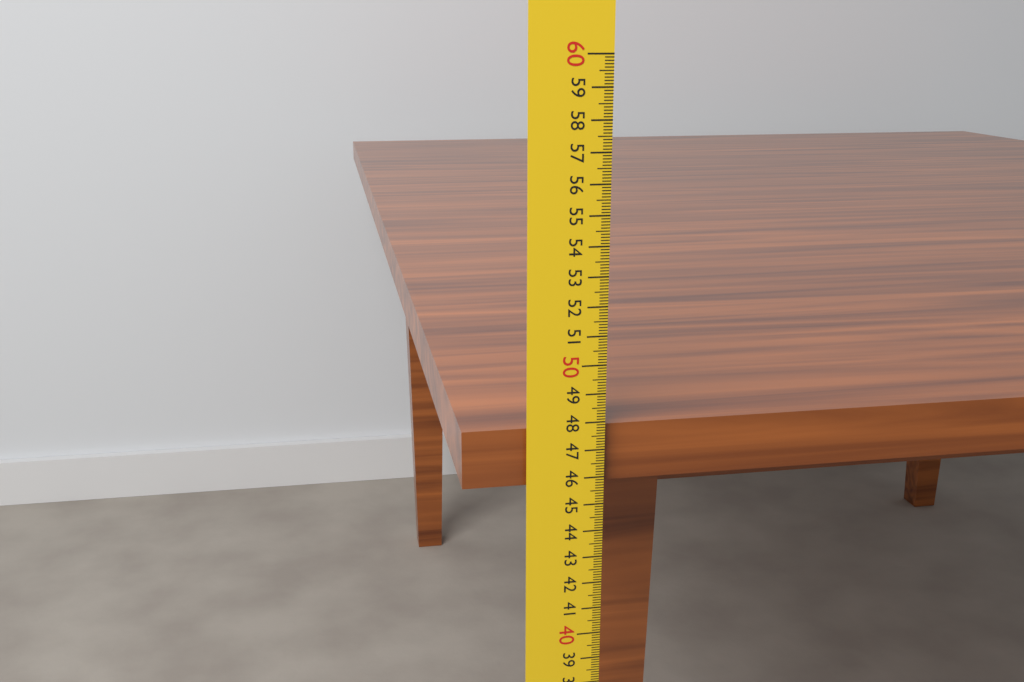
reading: 47.8 cm
